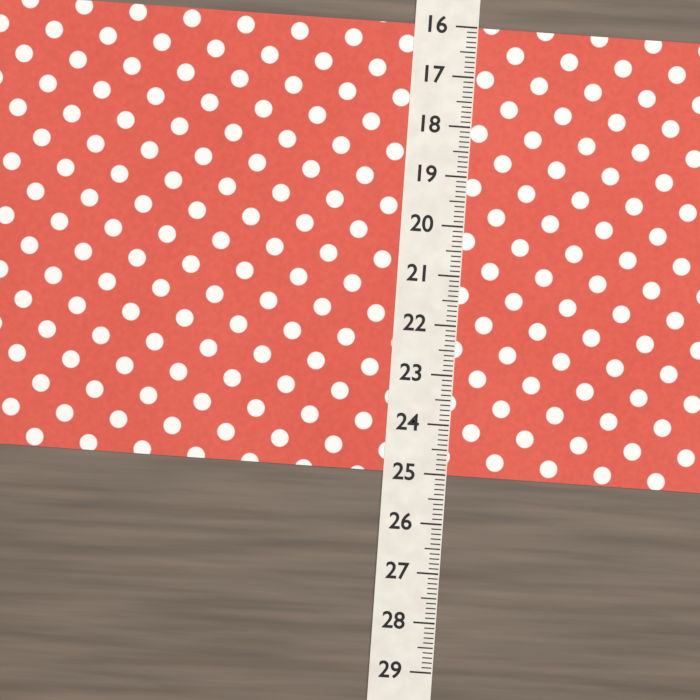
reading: 25.0 (no unit)
